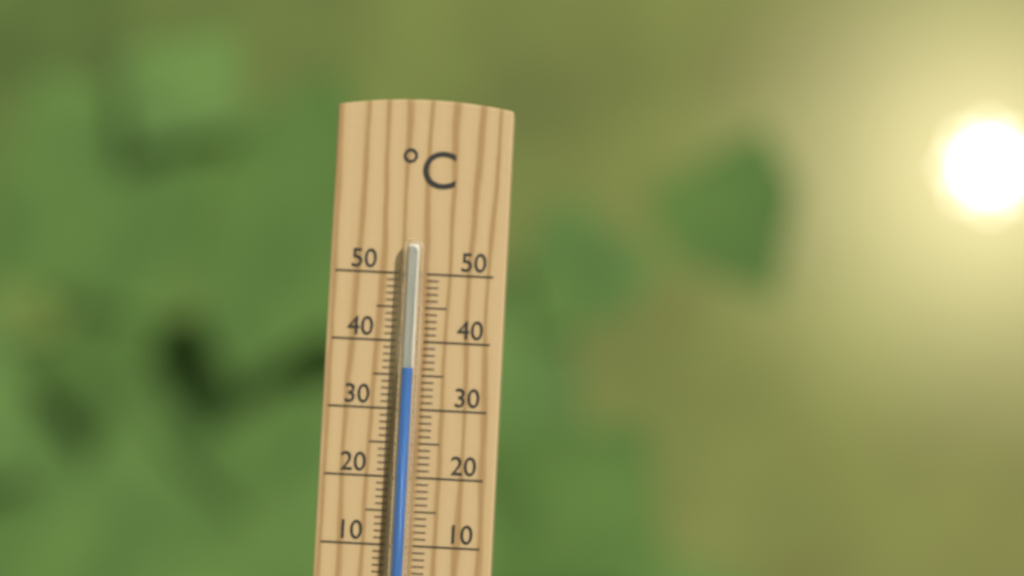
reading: 36 °C
